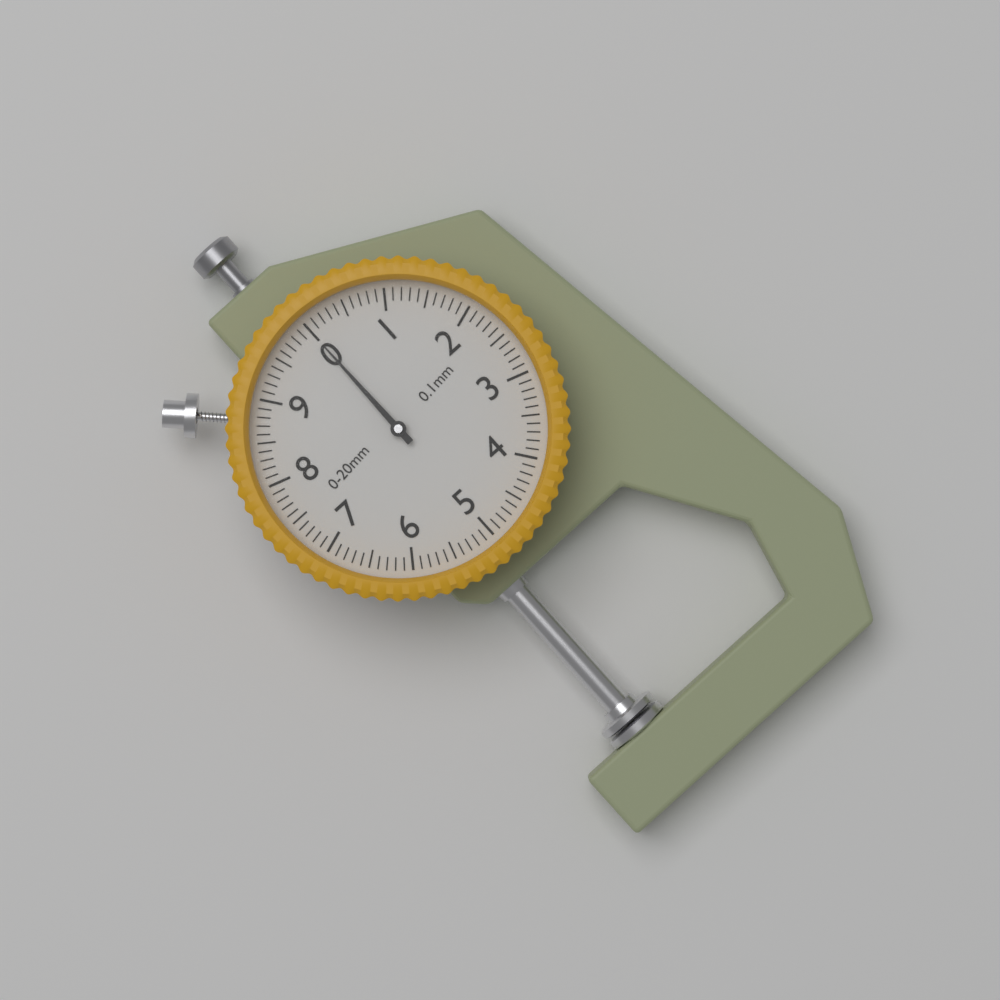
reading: 0.0 mm
